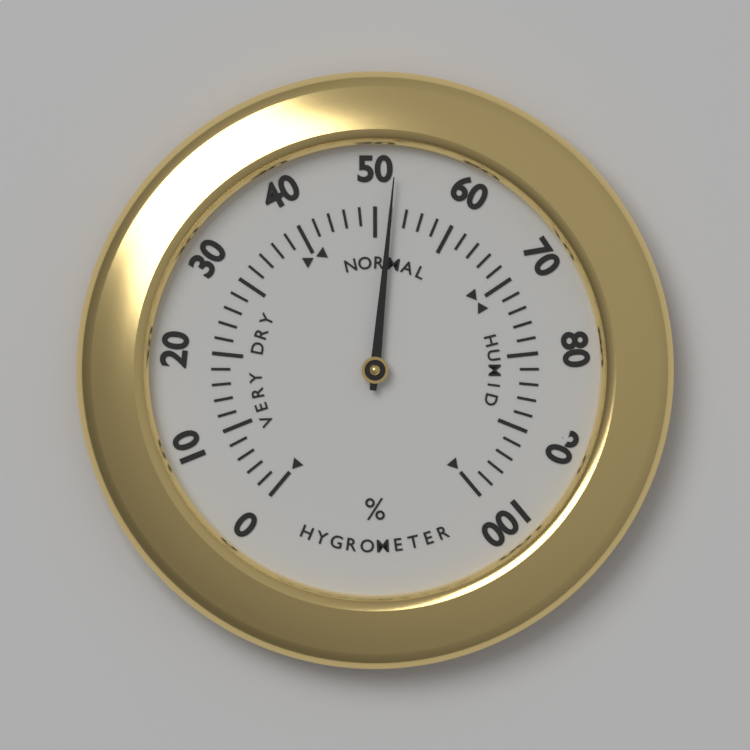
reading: 52 %
